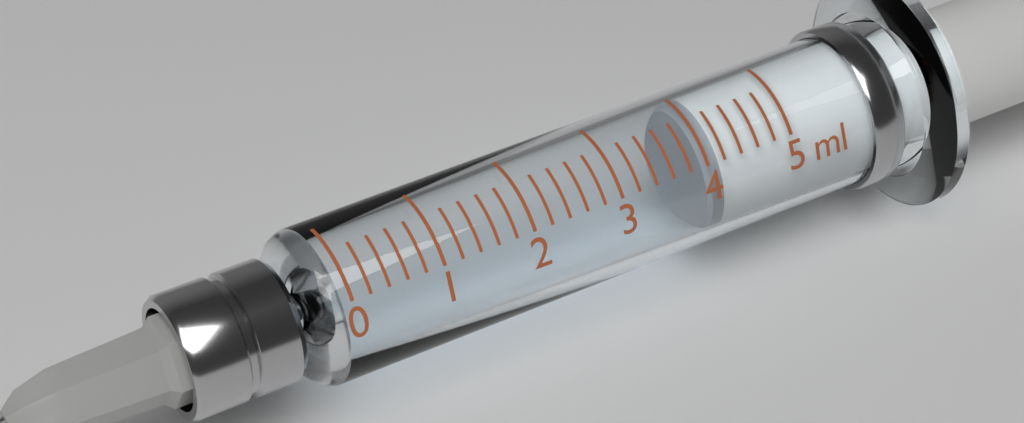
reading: 4.0 ml
